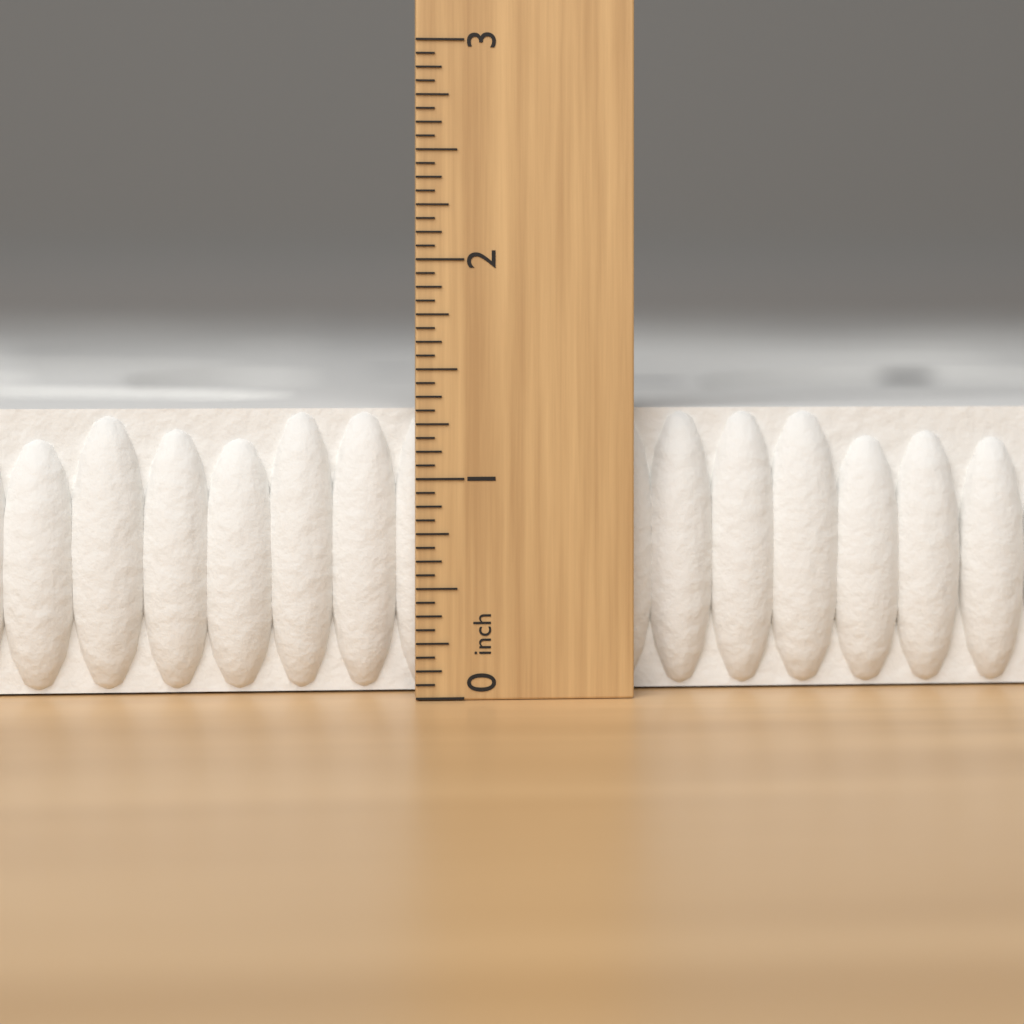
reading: 1.3125 inch
